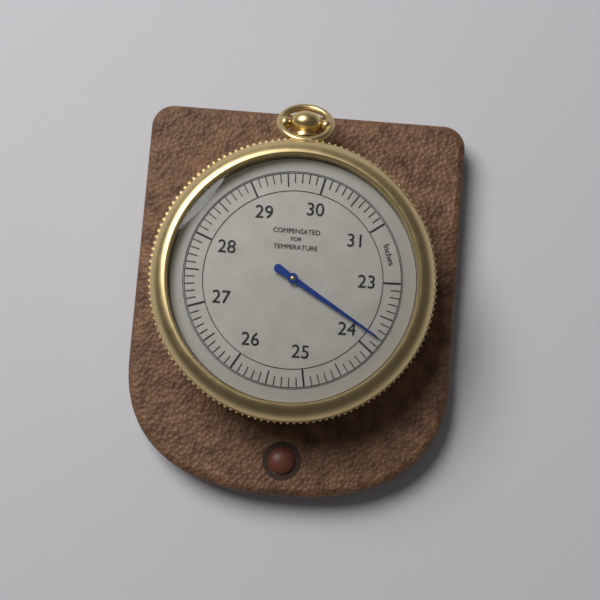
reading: 23.8 inches
